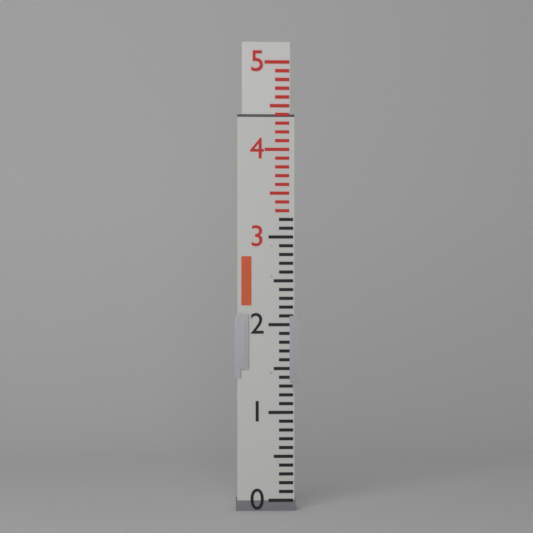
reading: 4.4 (no unit)
